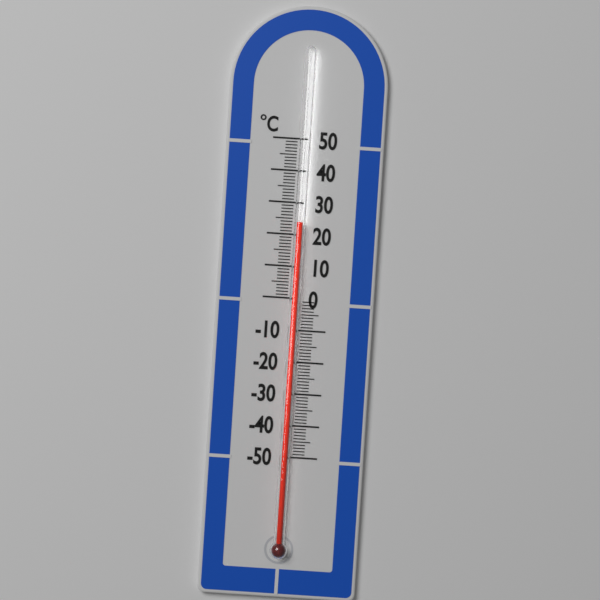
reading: 24 °C
